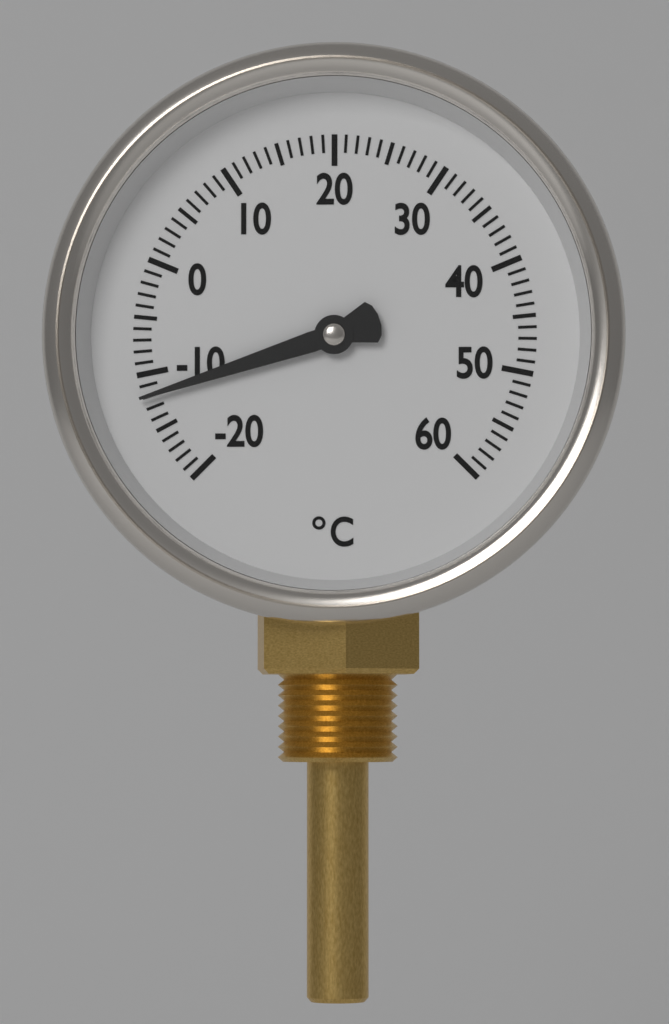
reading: -12 °C
